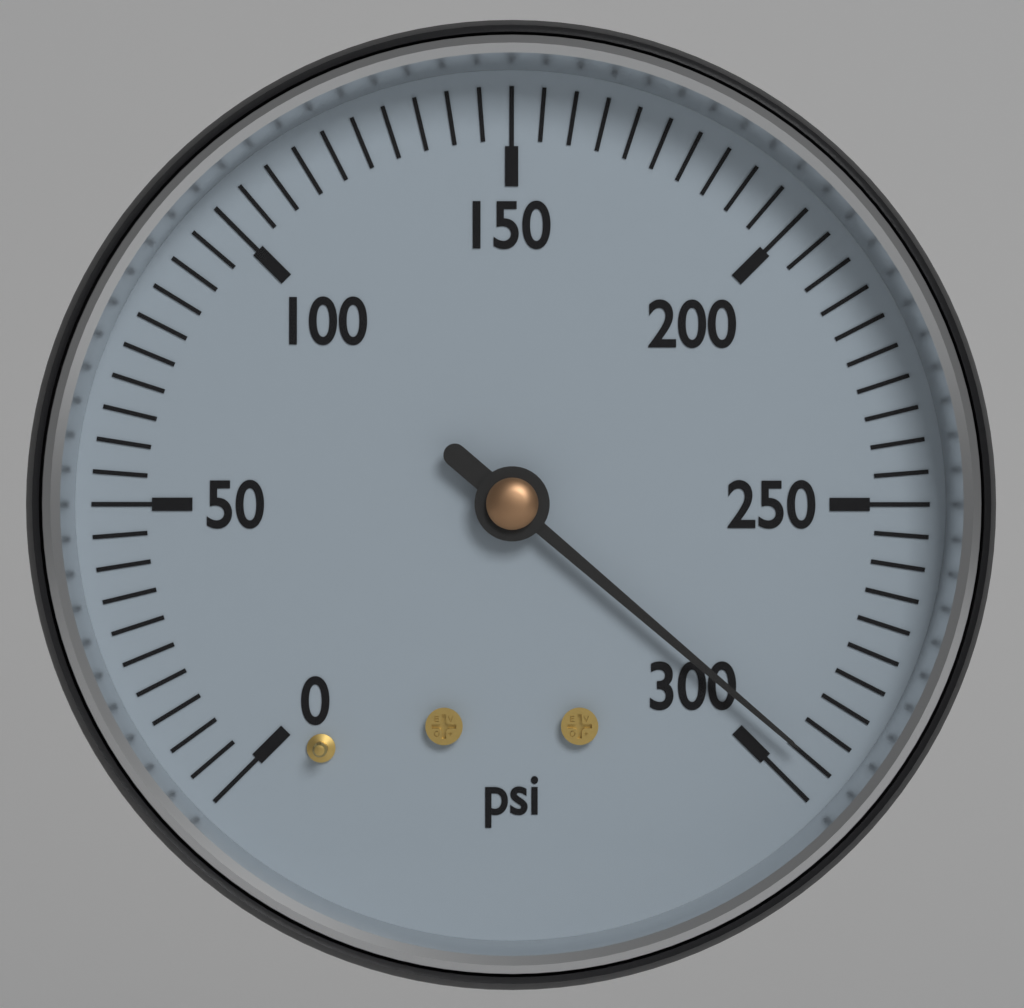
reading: 295 psi
